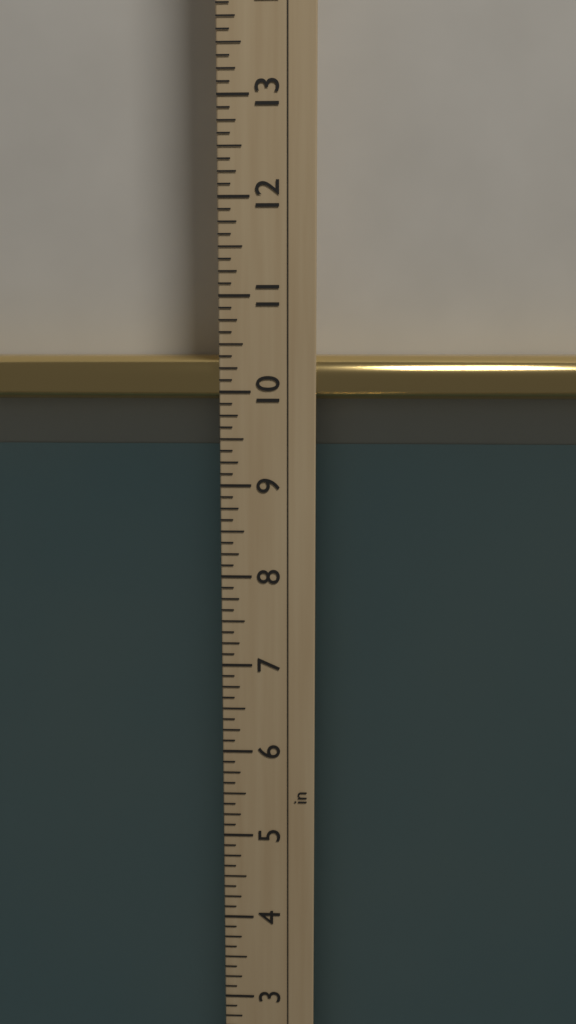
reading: 10.375 in
